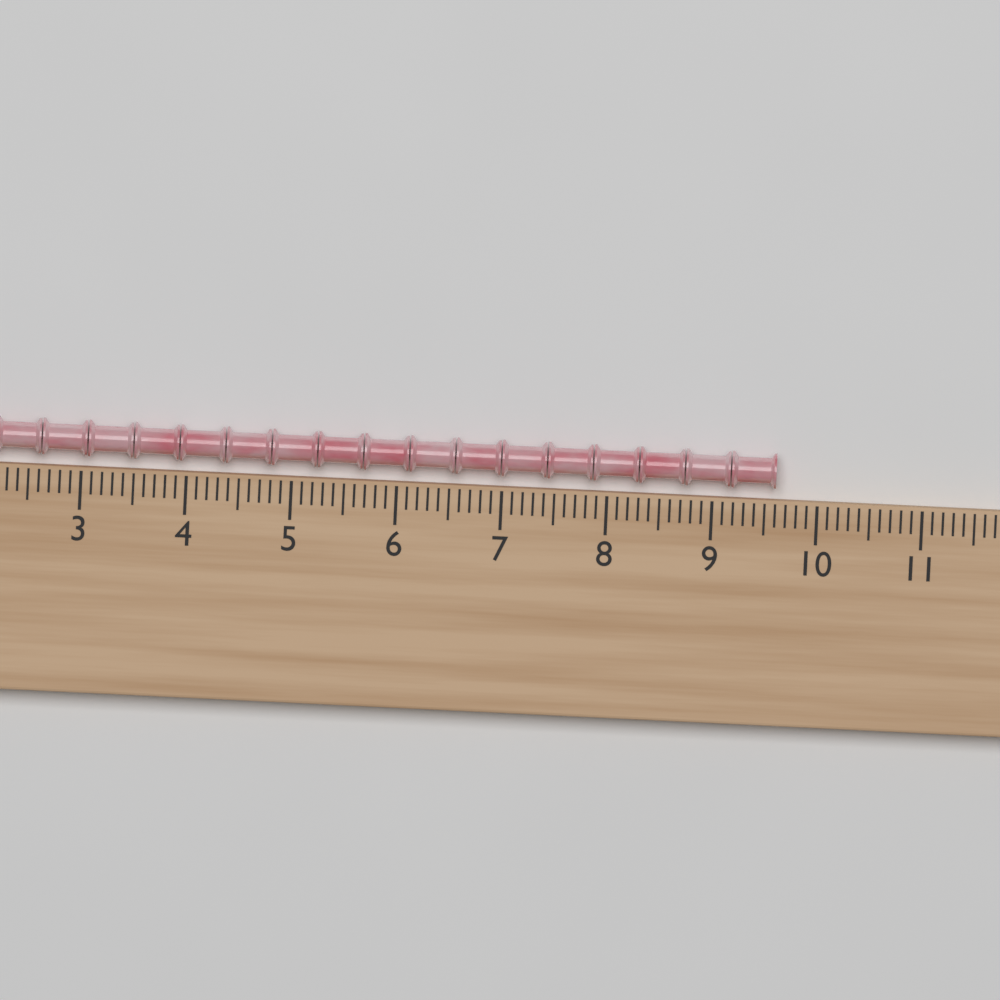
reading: 9.6 (no unit)
